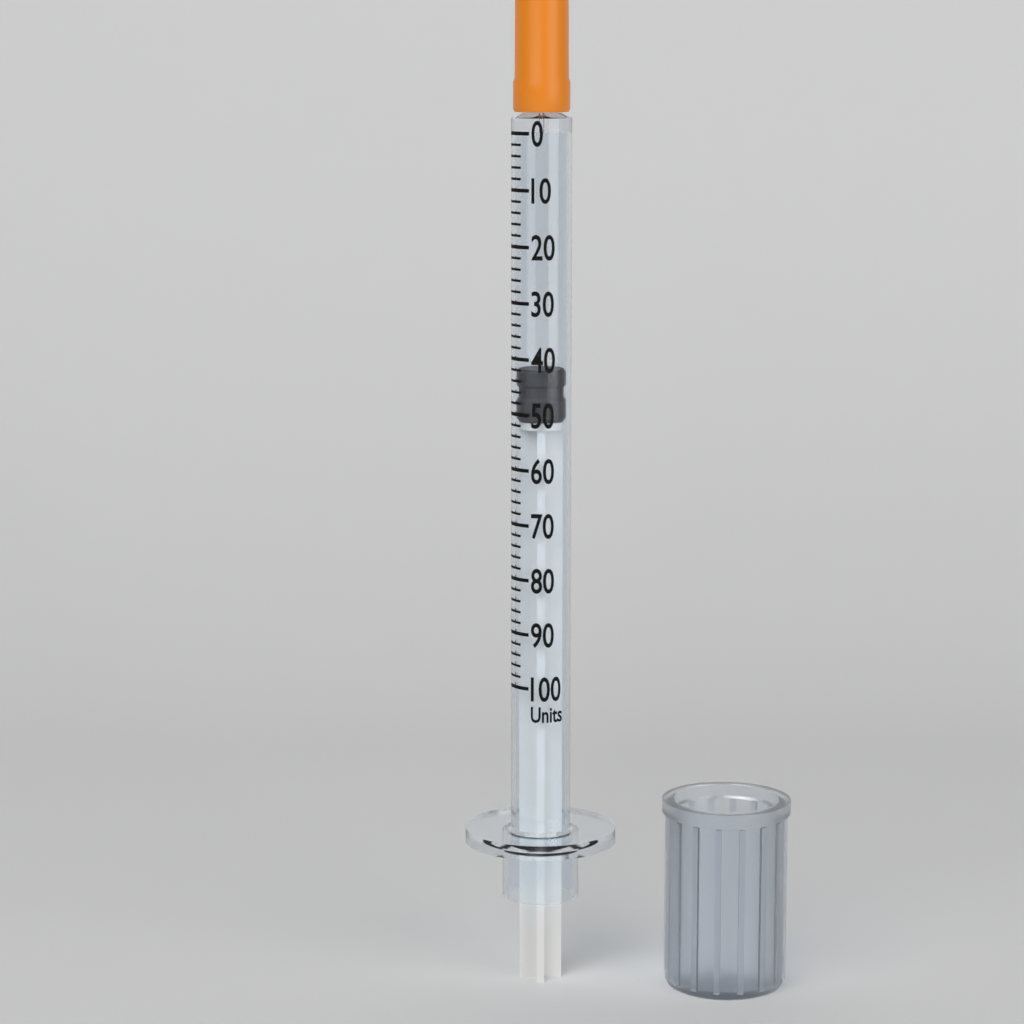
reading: 42 units
